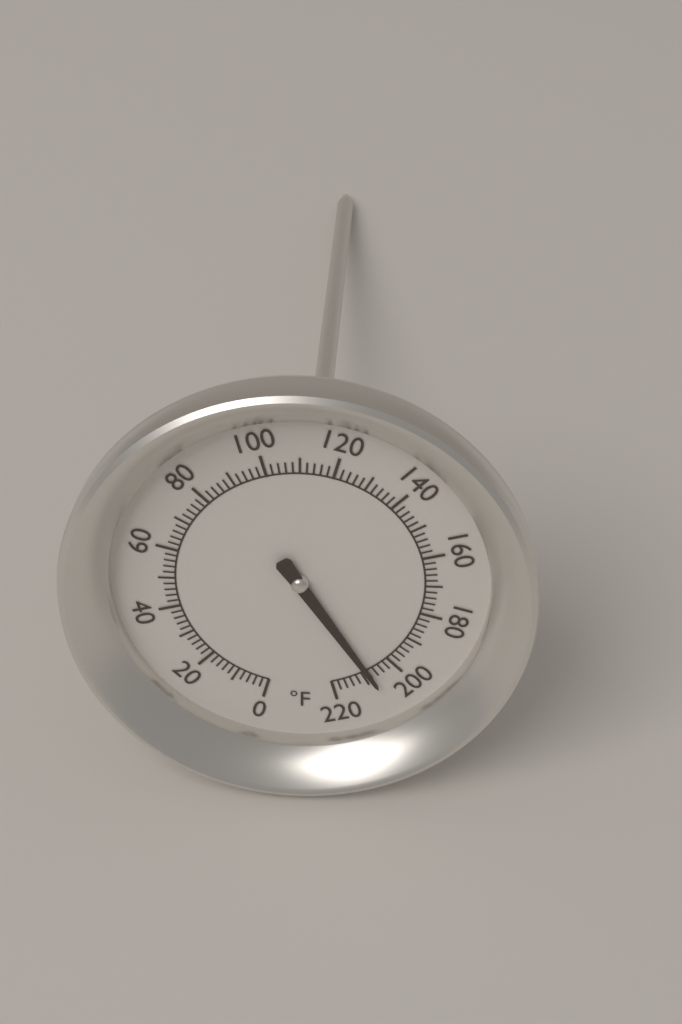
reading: 208 °F
